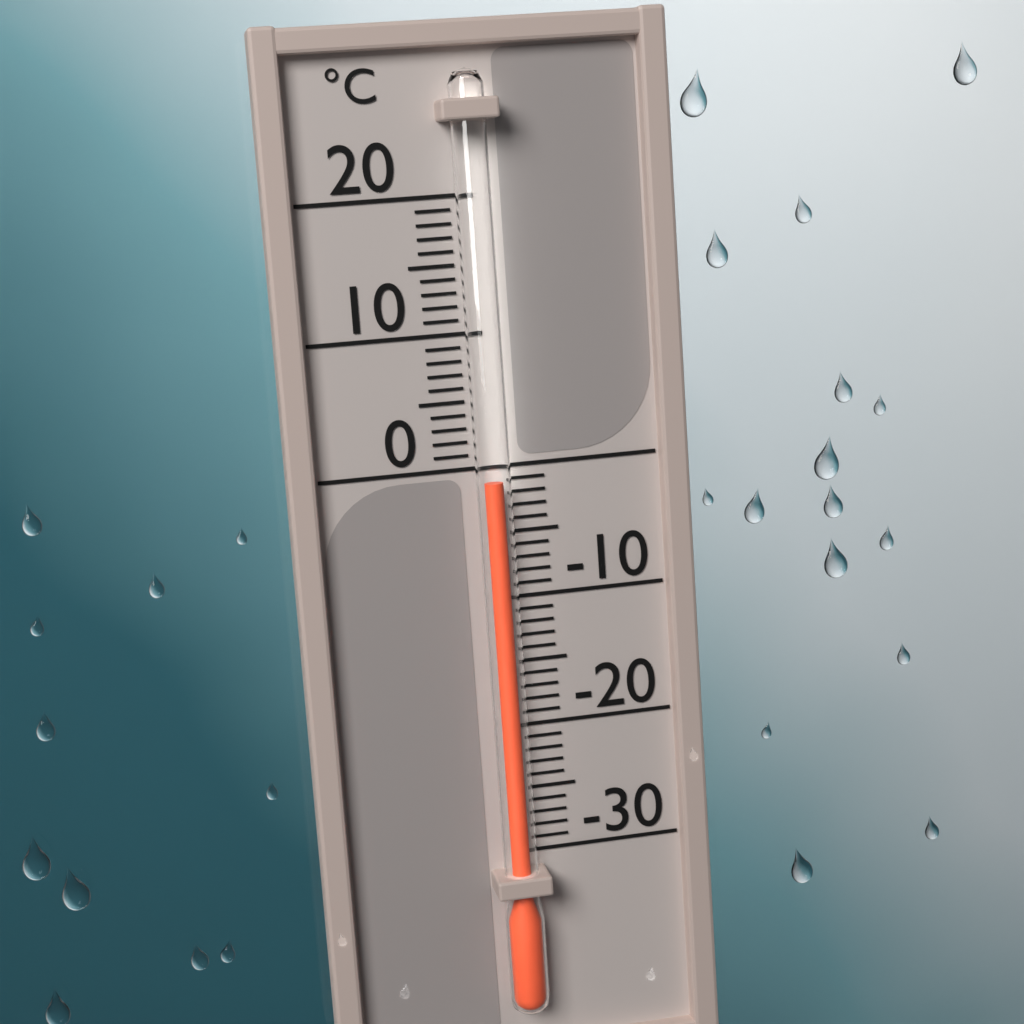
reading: -1 °C
